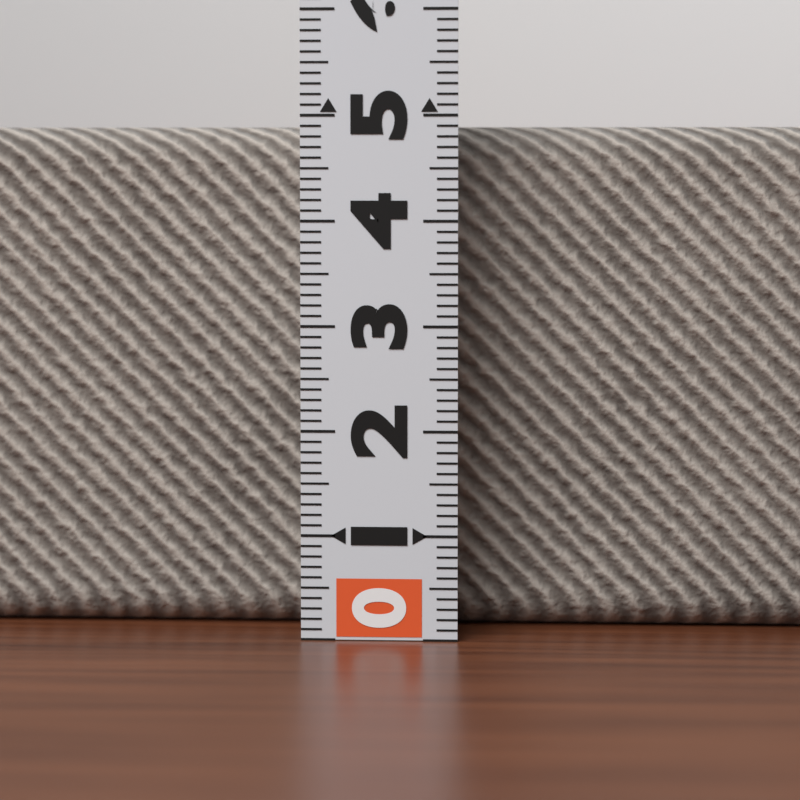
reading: 4.9 (no unit)
